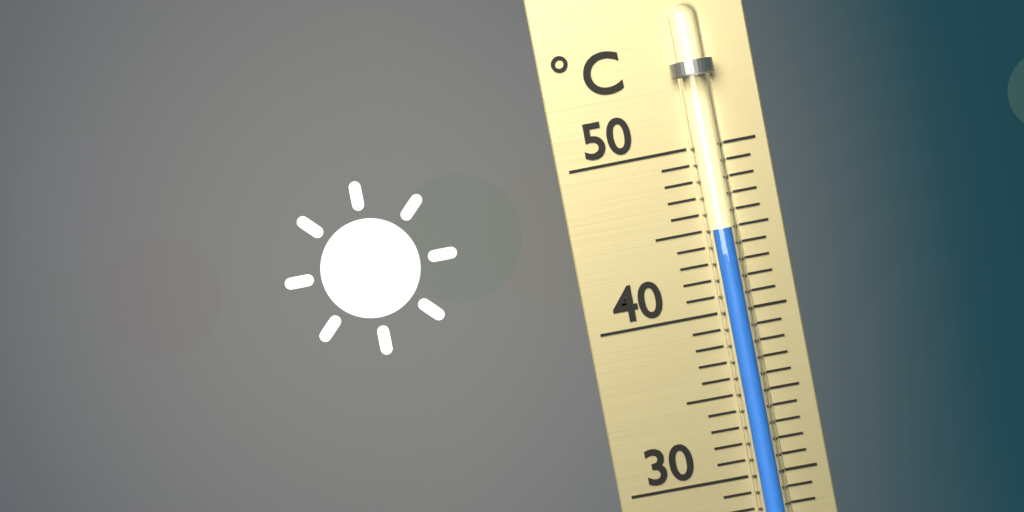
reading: 45 °C
